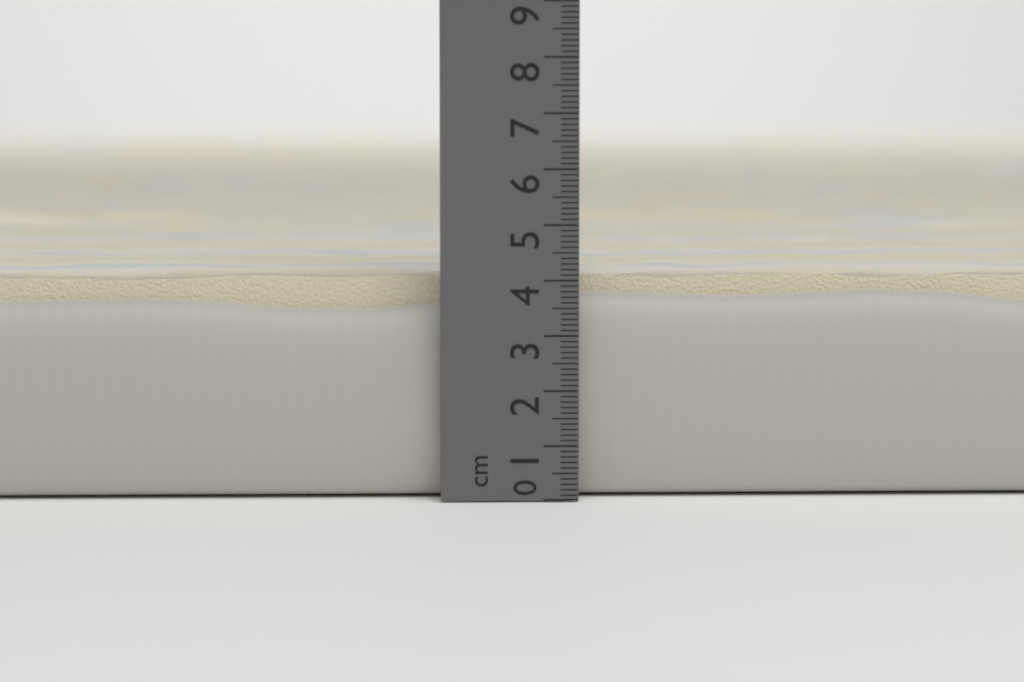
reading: 4.2 cm
